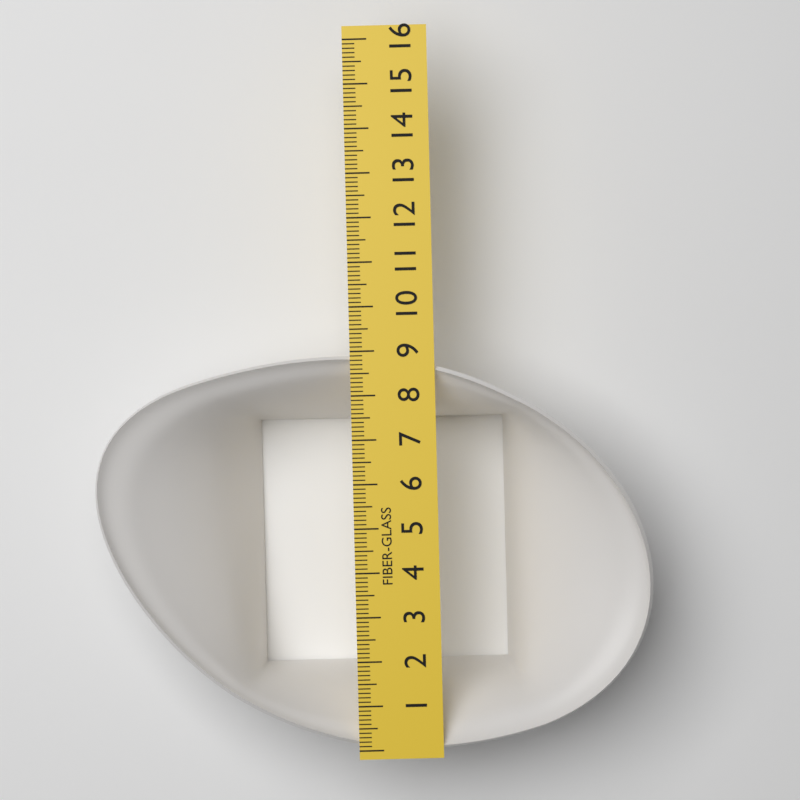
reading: 8.9 (no unit)
